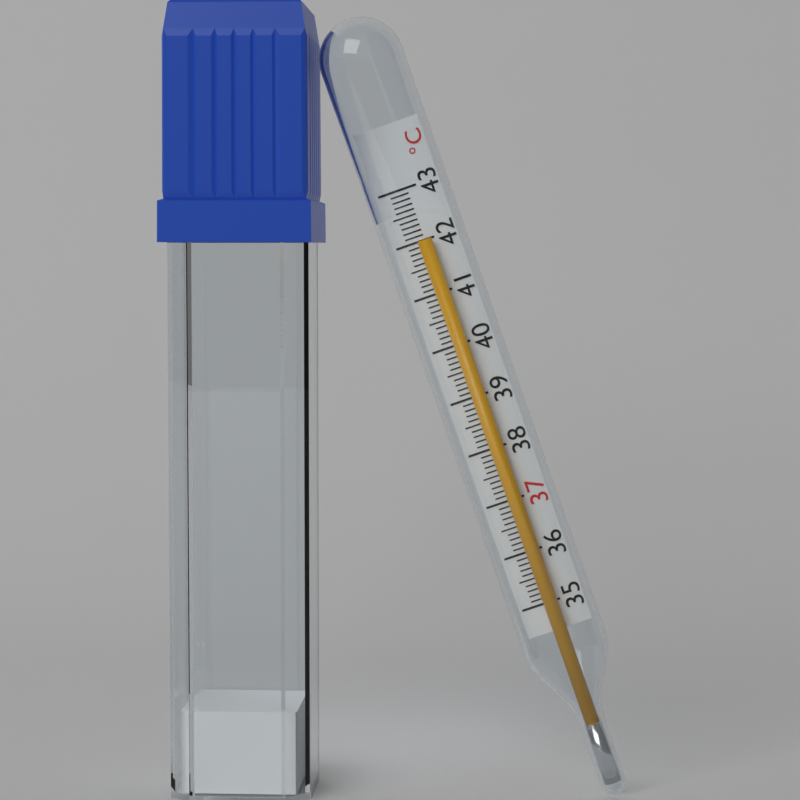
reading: 42.0 °C
